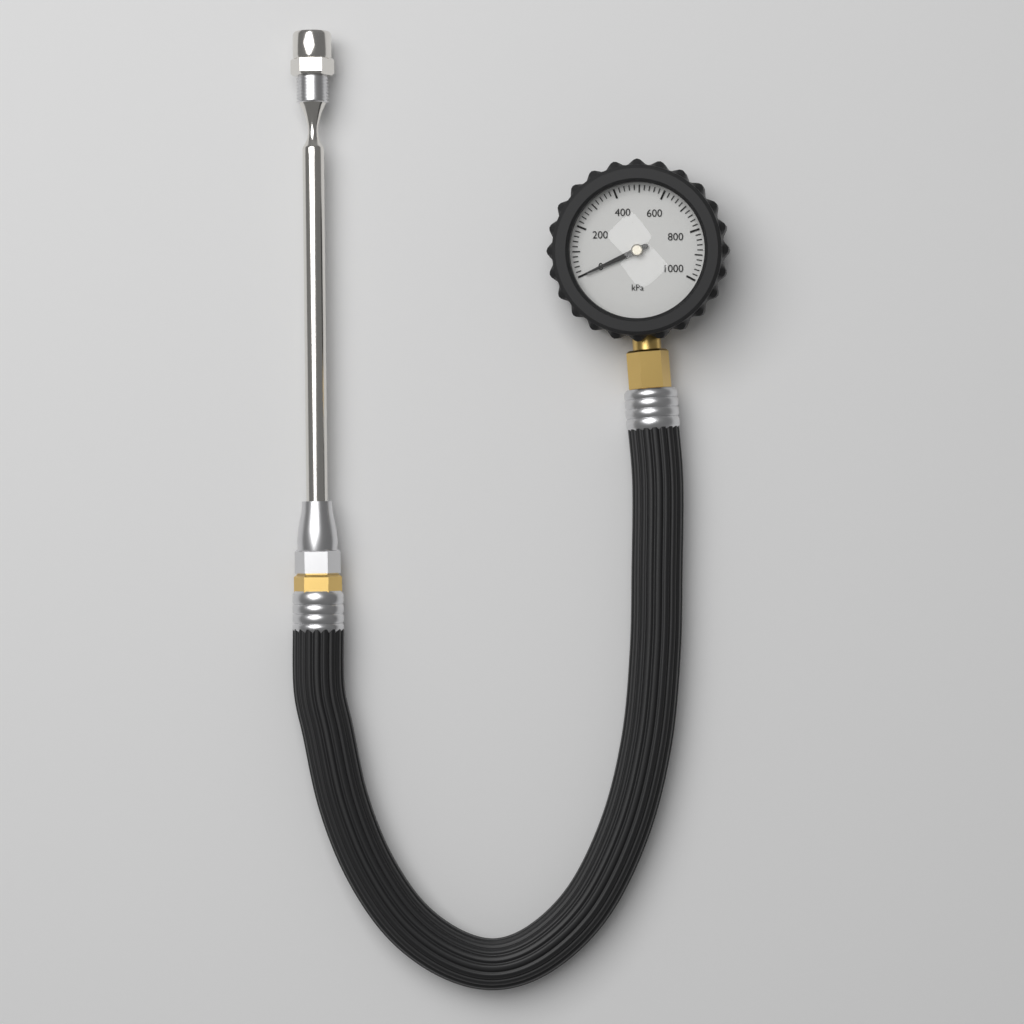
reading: 0 kPa
